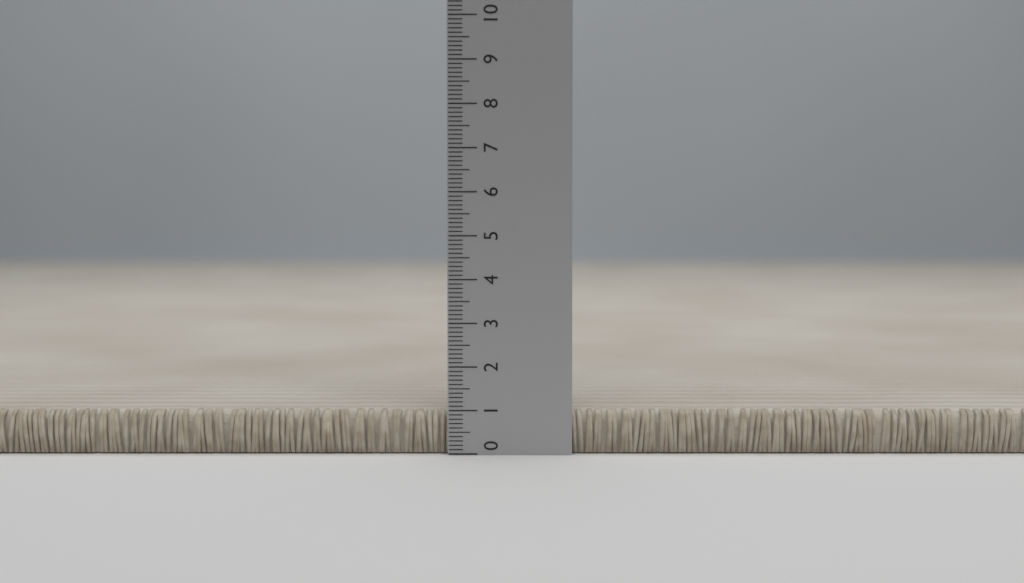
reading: 1.0 (no unit)
